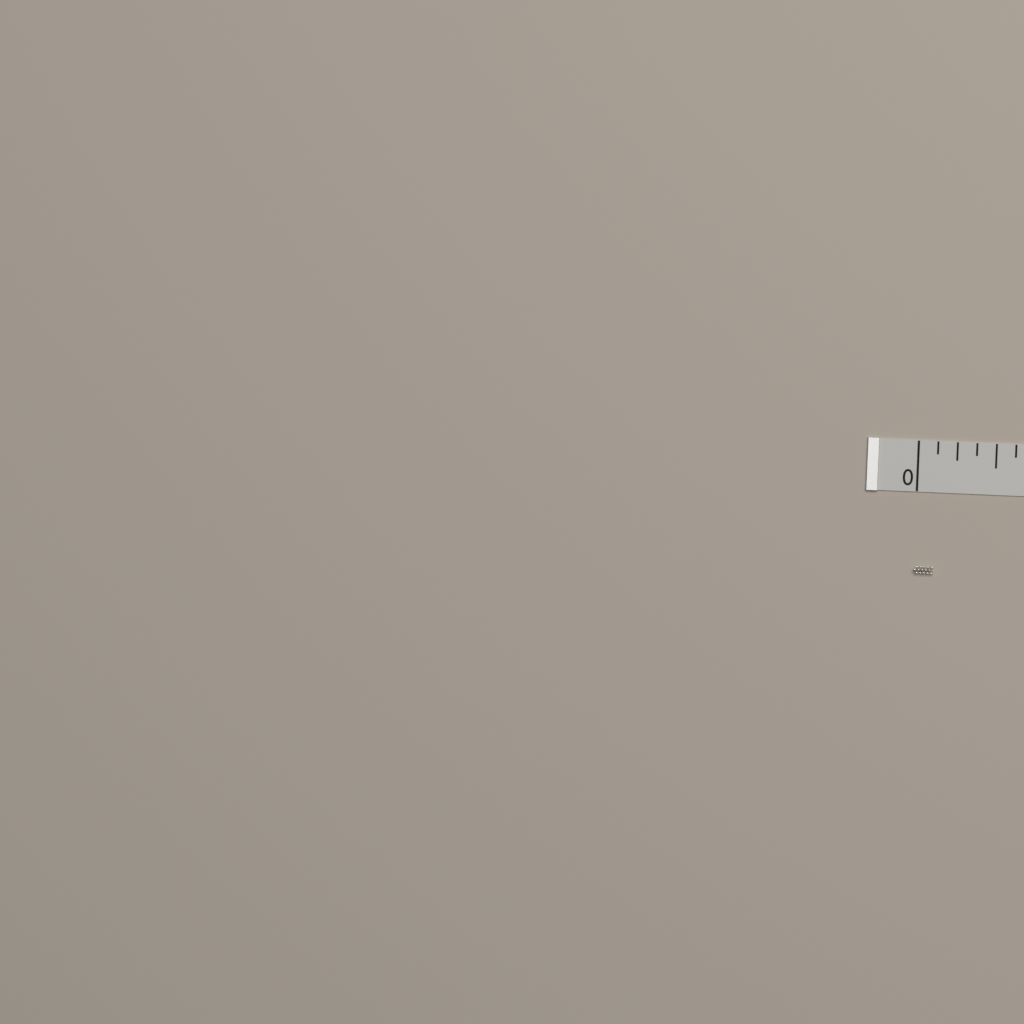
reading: 0.125 in
